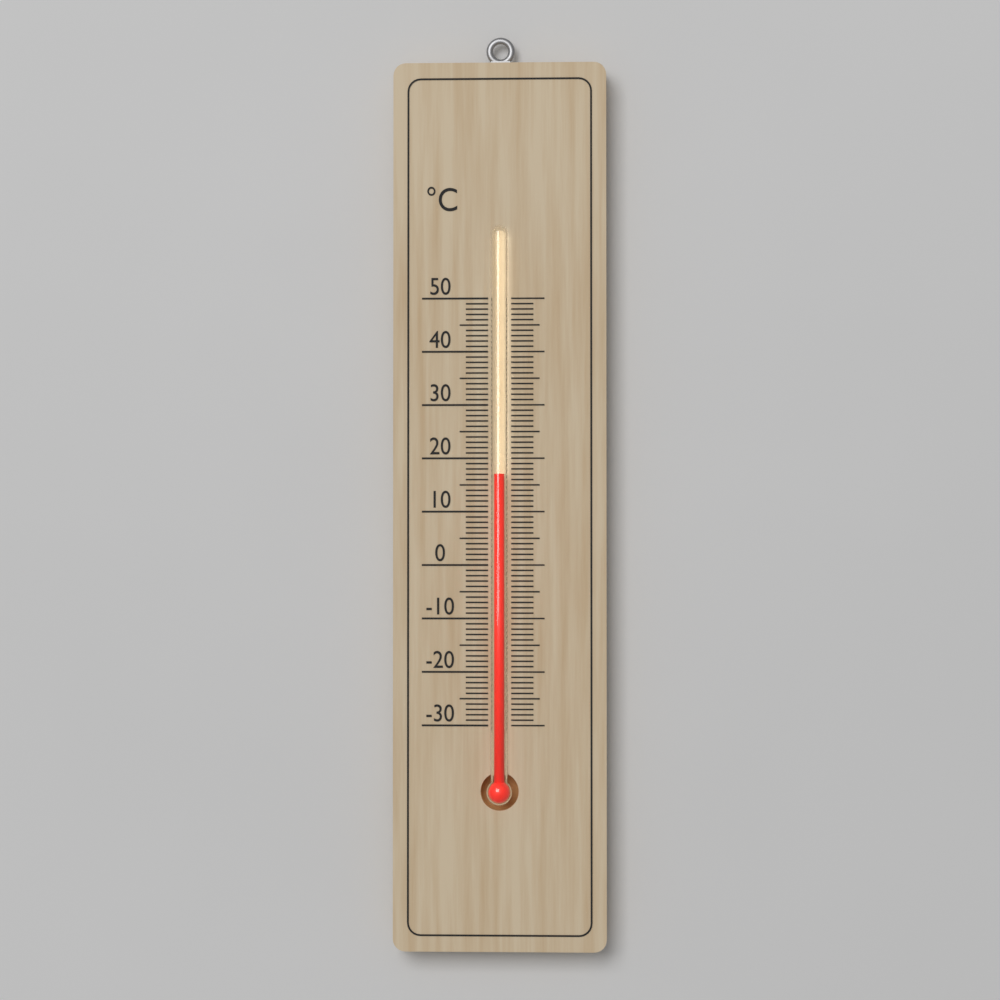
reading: 17 °C
